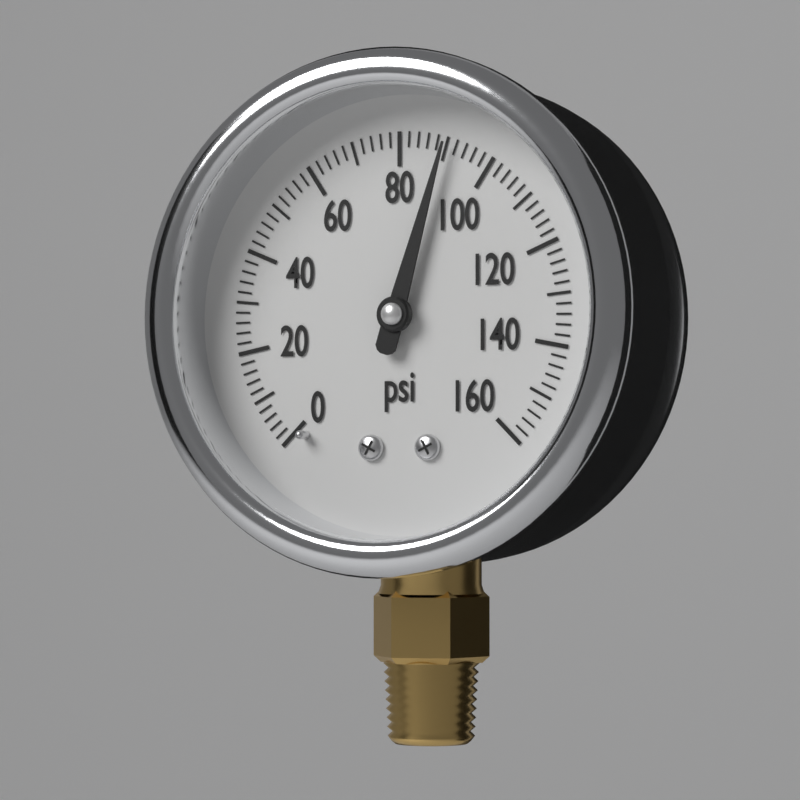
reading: 90 psi
